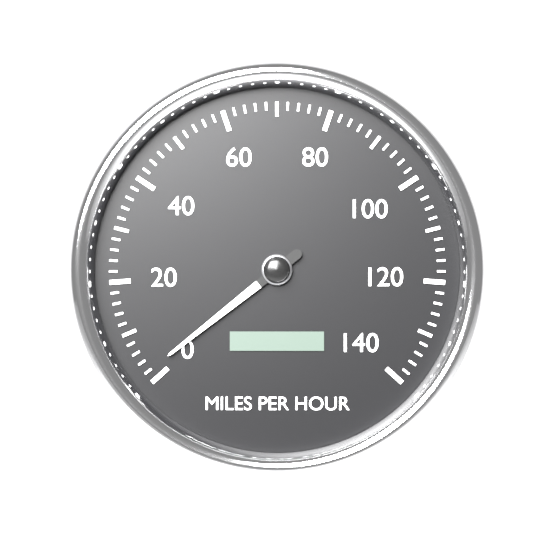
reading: 2 mph
